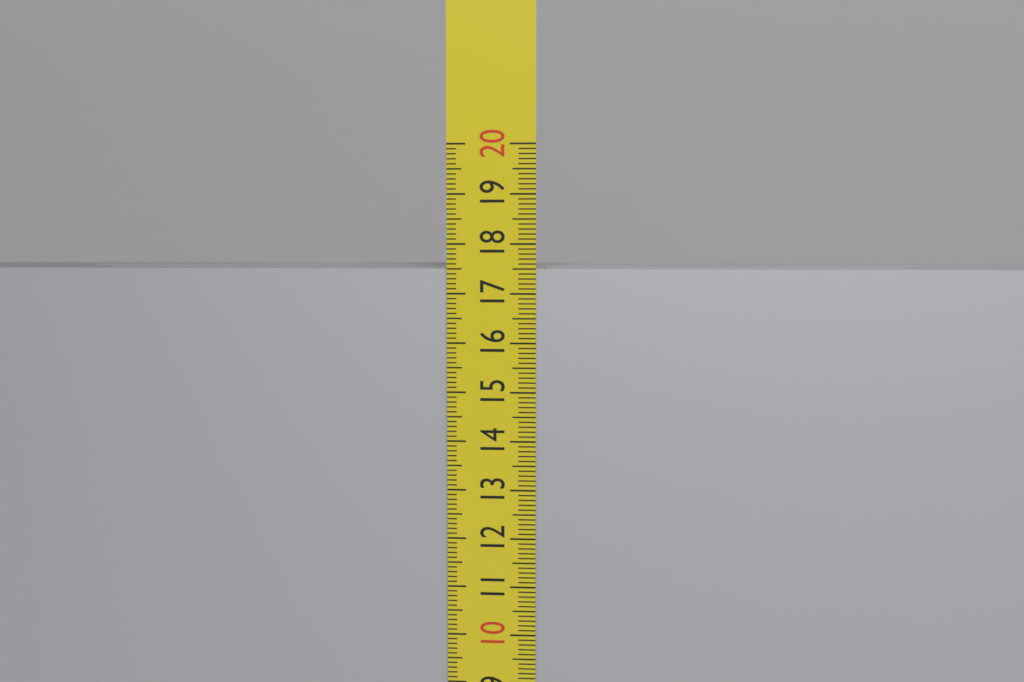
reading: 17.5 cm
